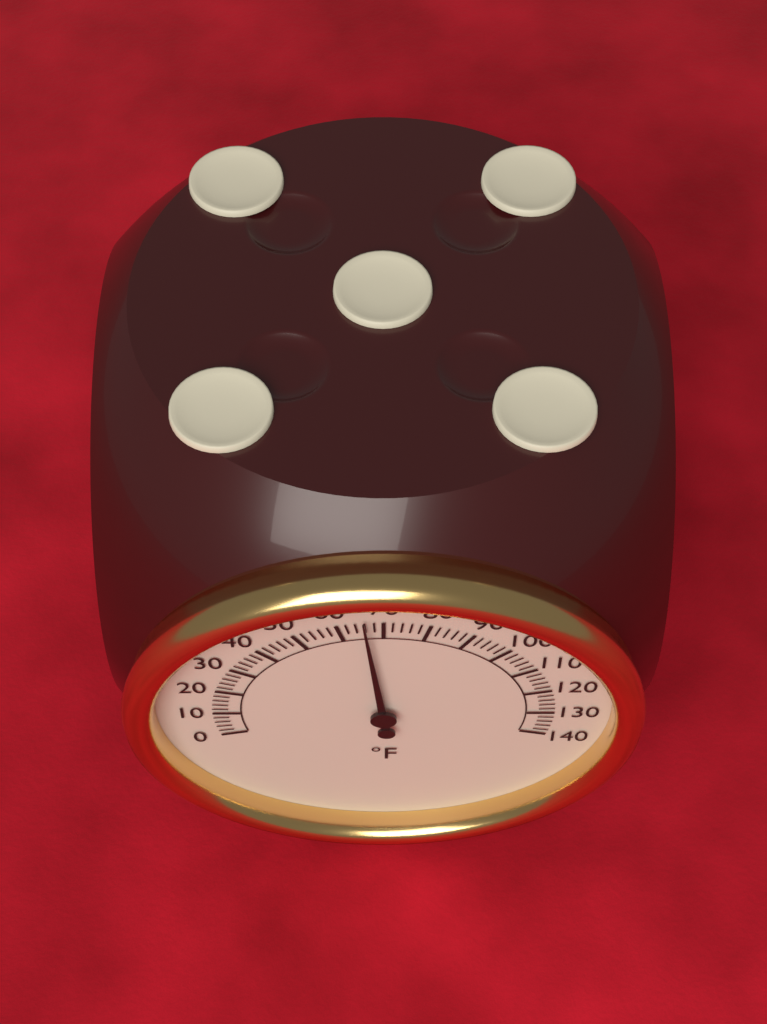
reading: 66 °F
